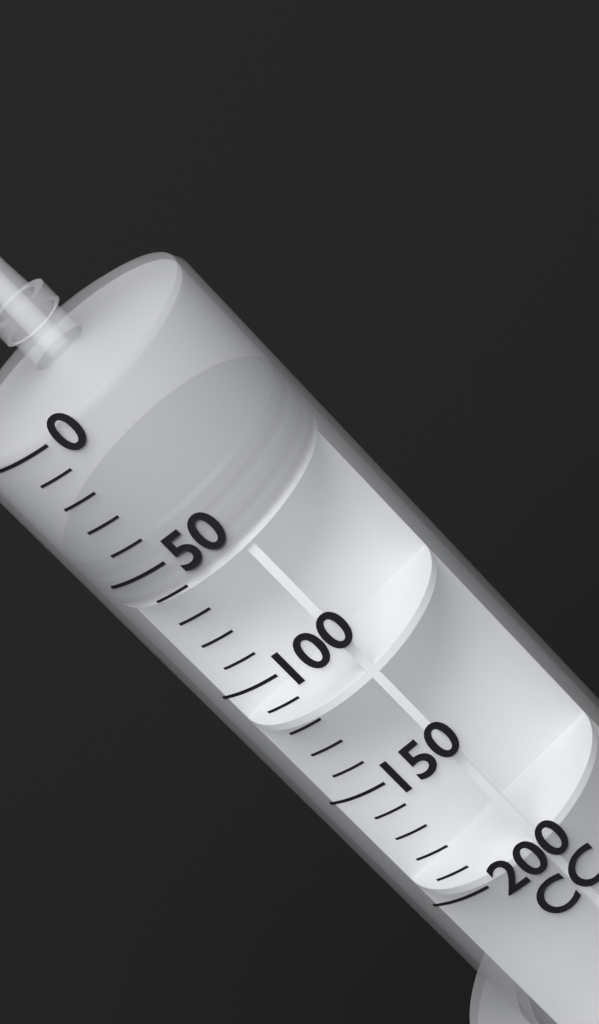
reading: 40 cc
